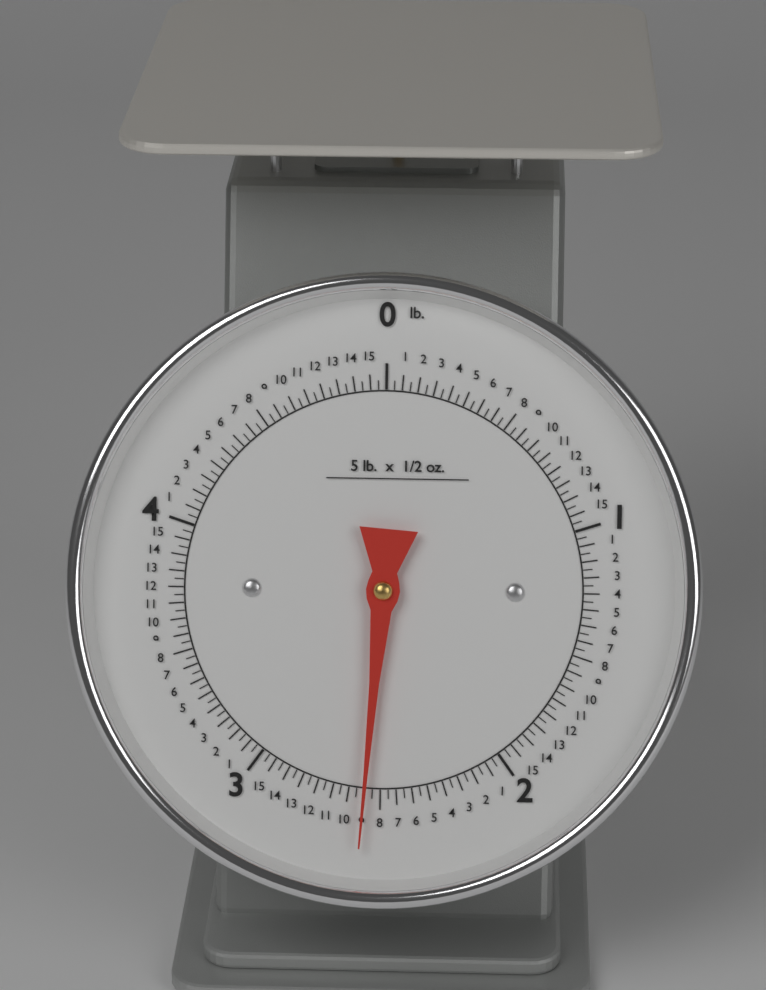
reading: 2.56250 lb
